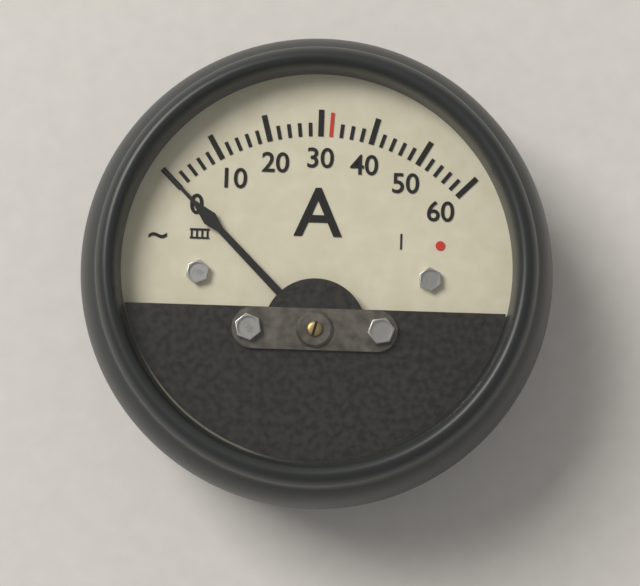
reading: 0 A
